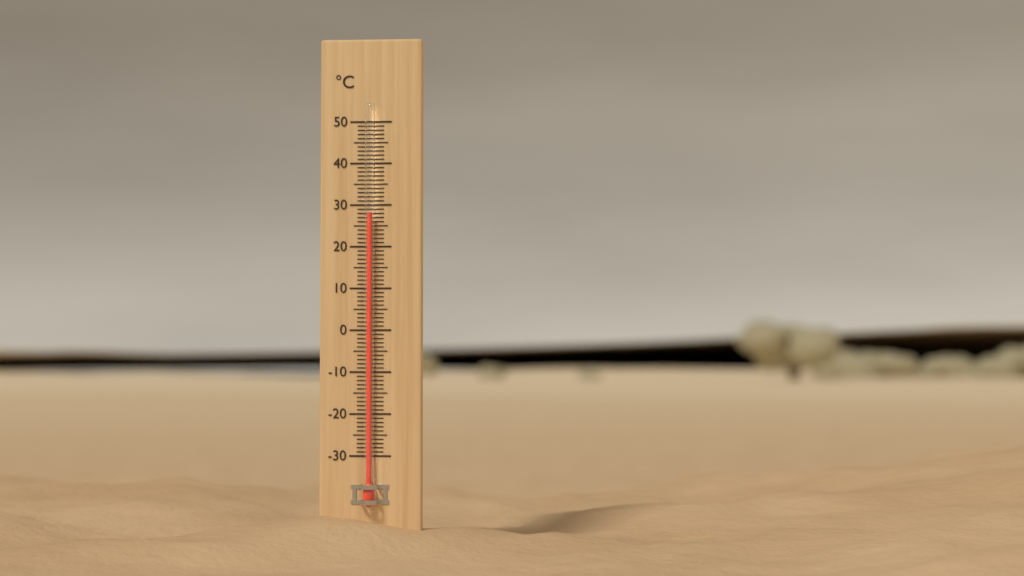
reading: 28 °C
